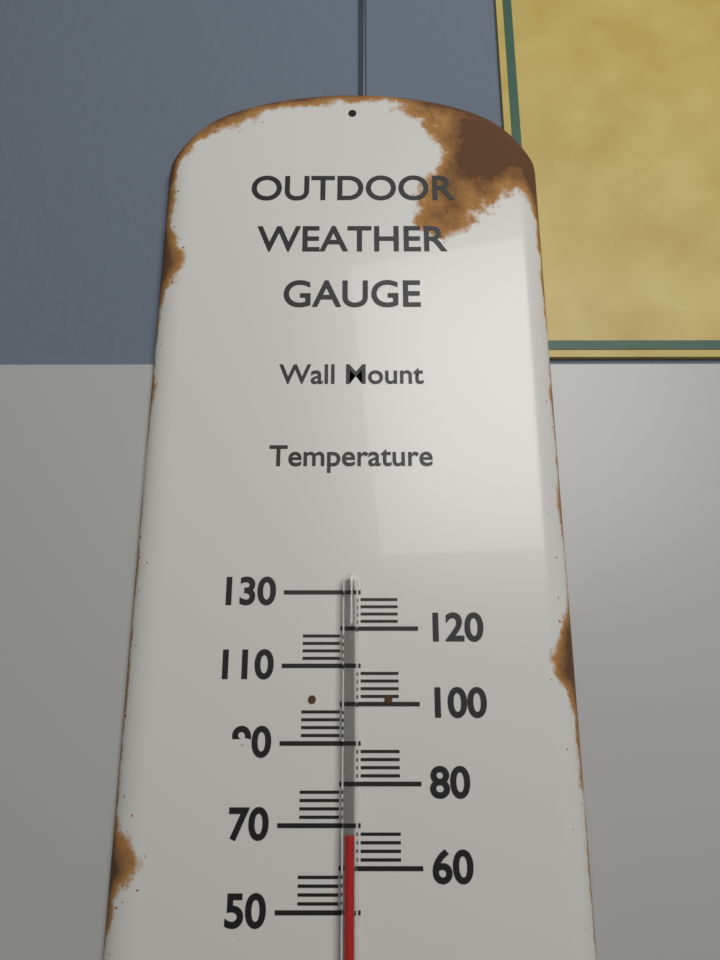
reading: 68 (no unit)
